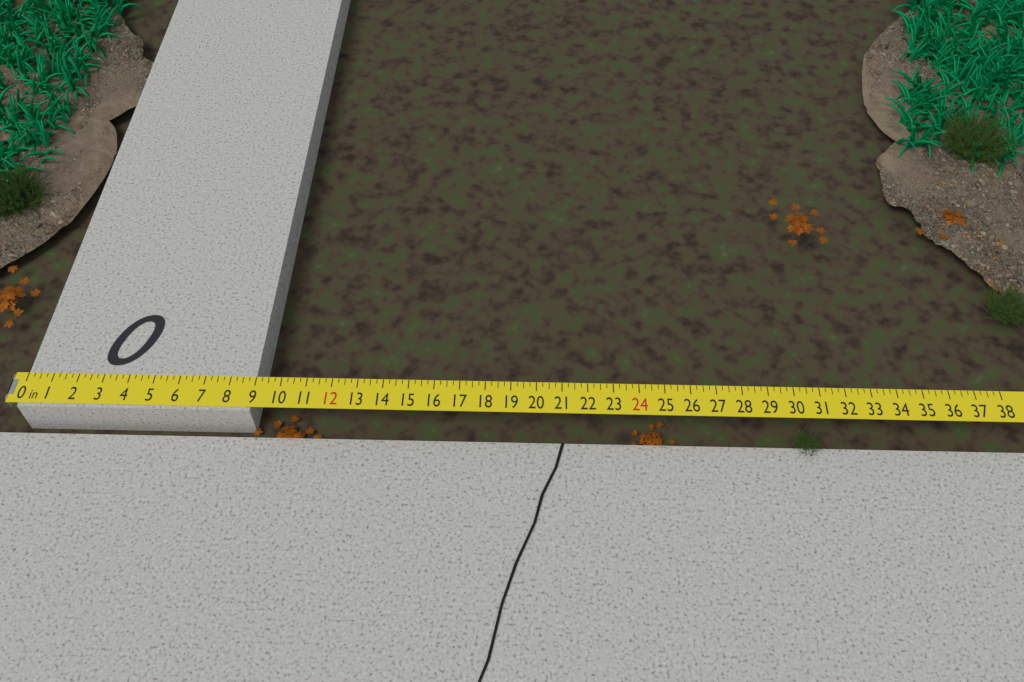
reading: 9.00 in
